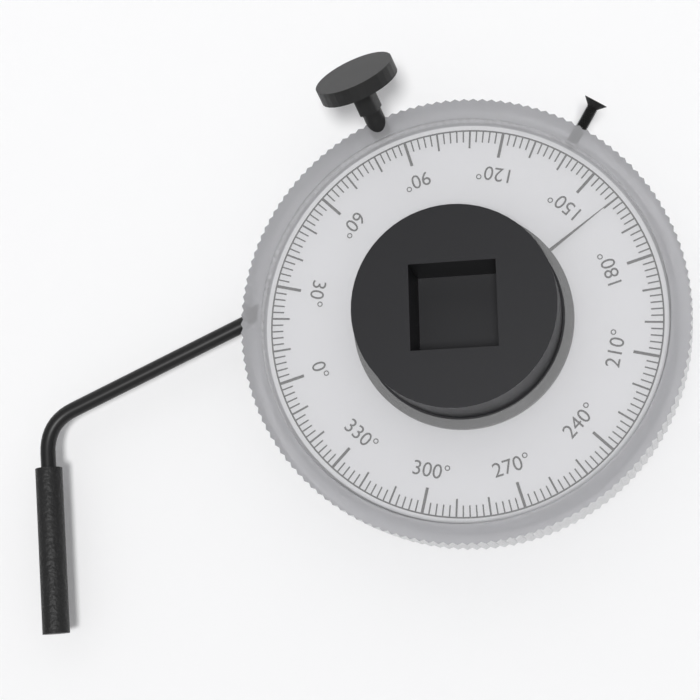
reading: 160 °
